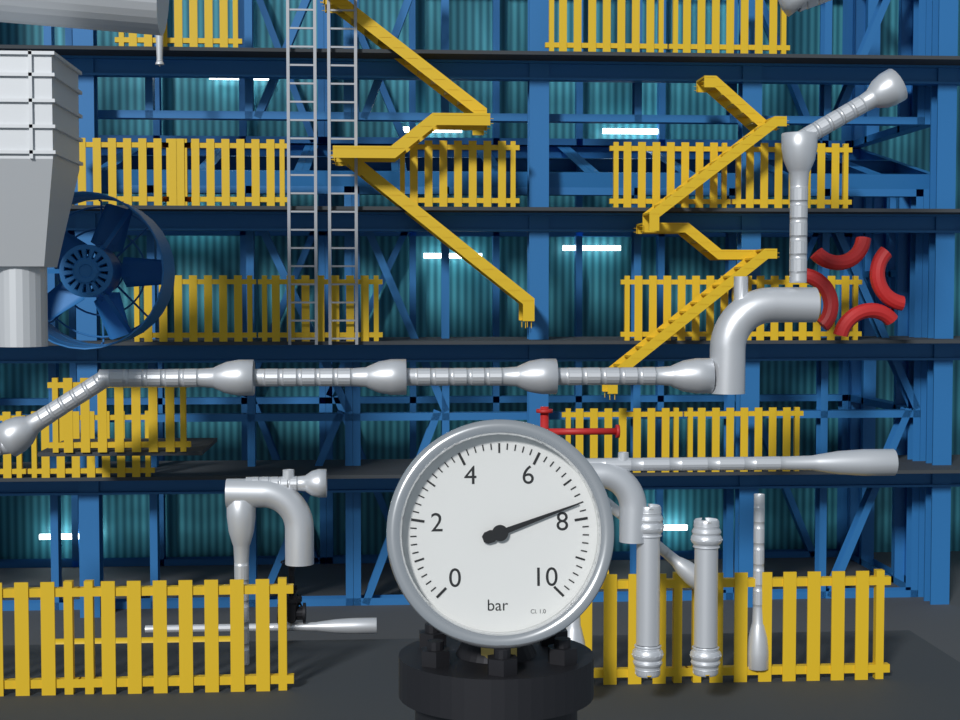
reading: 7.6 bar
